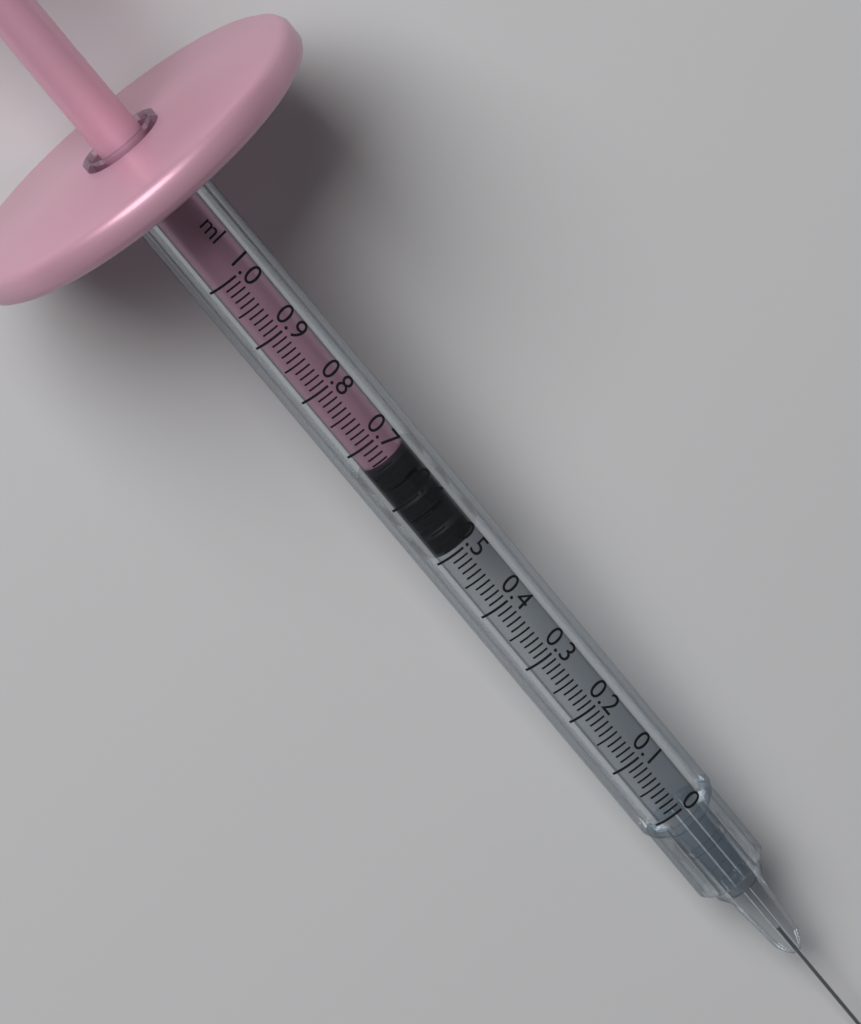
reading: 0.50 ml
